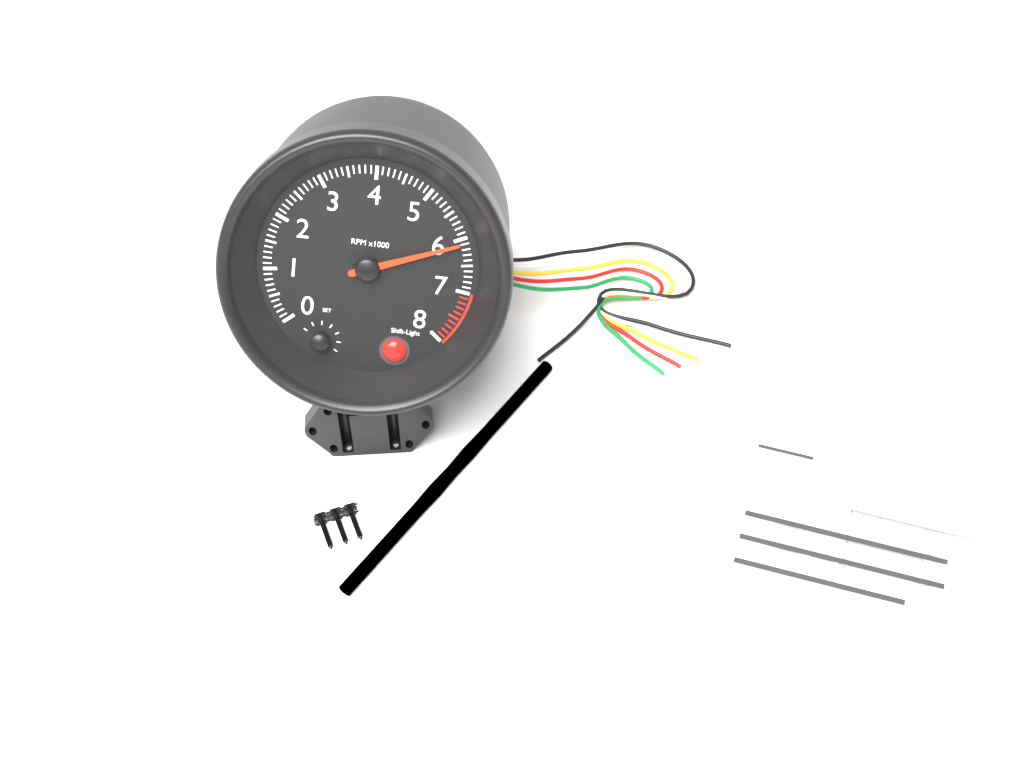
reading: 6100 RPM
